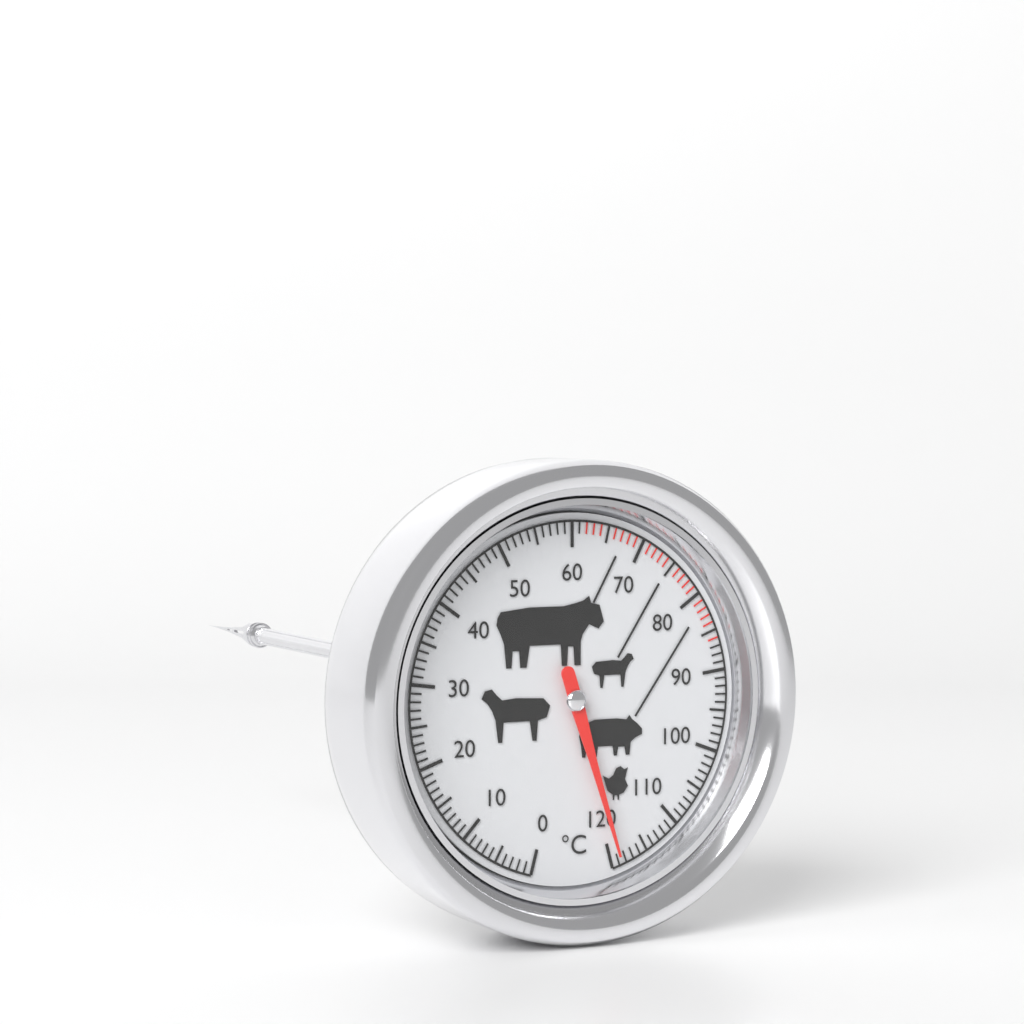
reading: 119 °C
